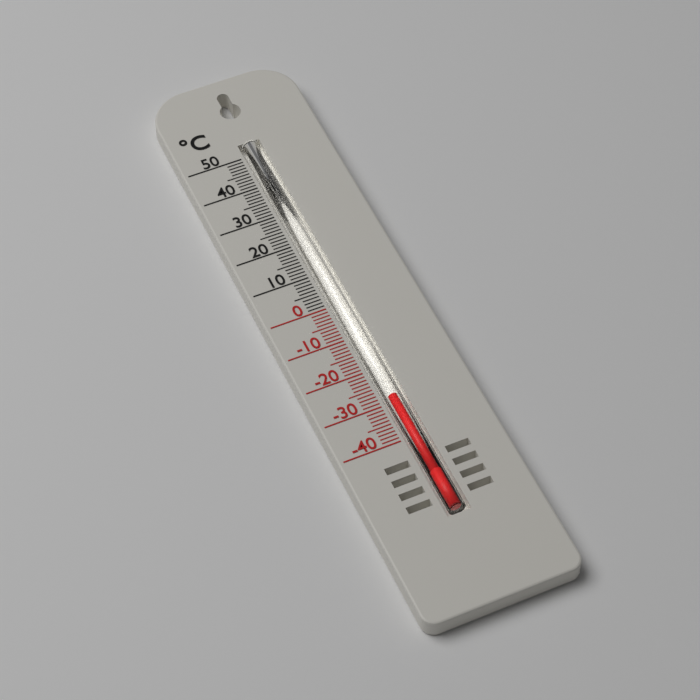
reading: -28 °C
